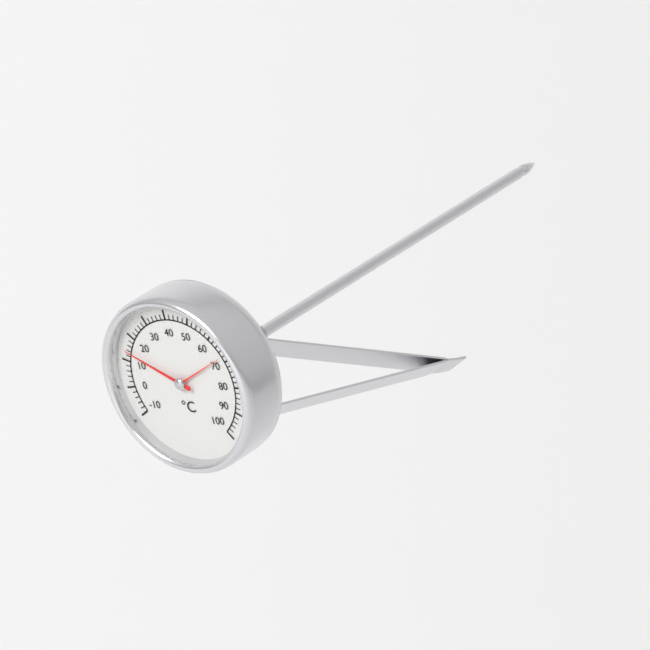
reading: 14 °C
